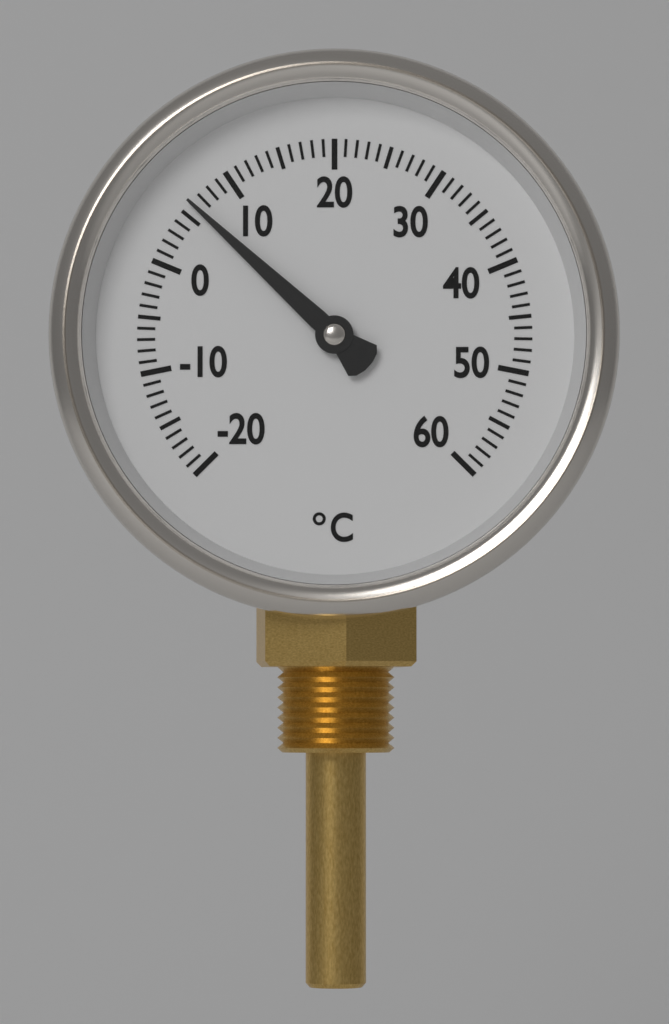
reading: 6 °C
